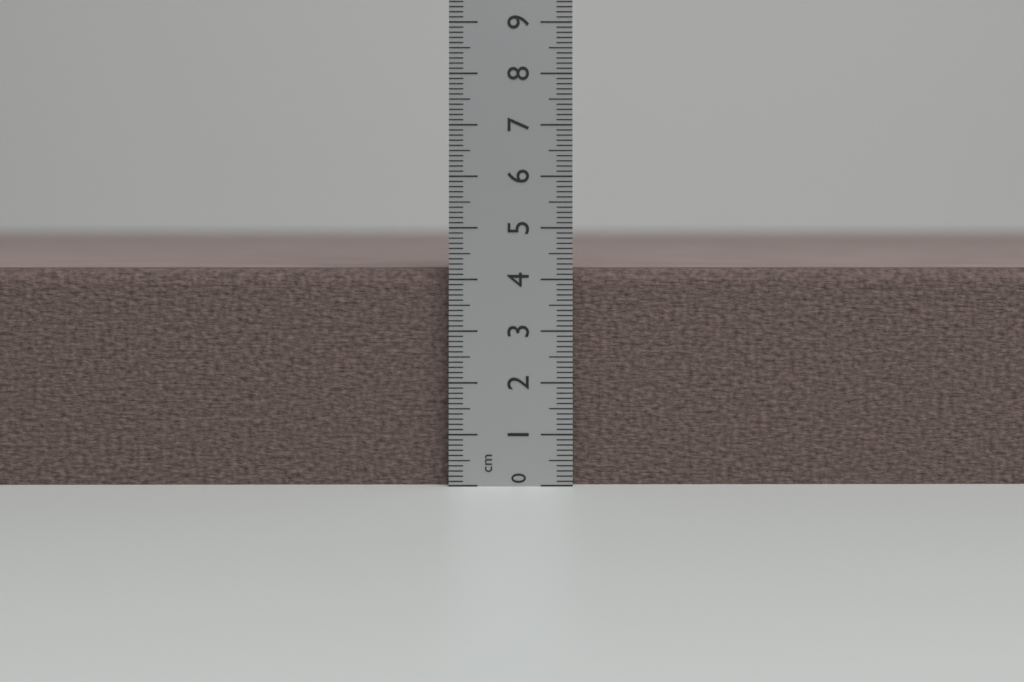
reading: 4.2 cm
